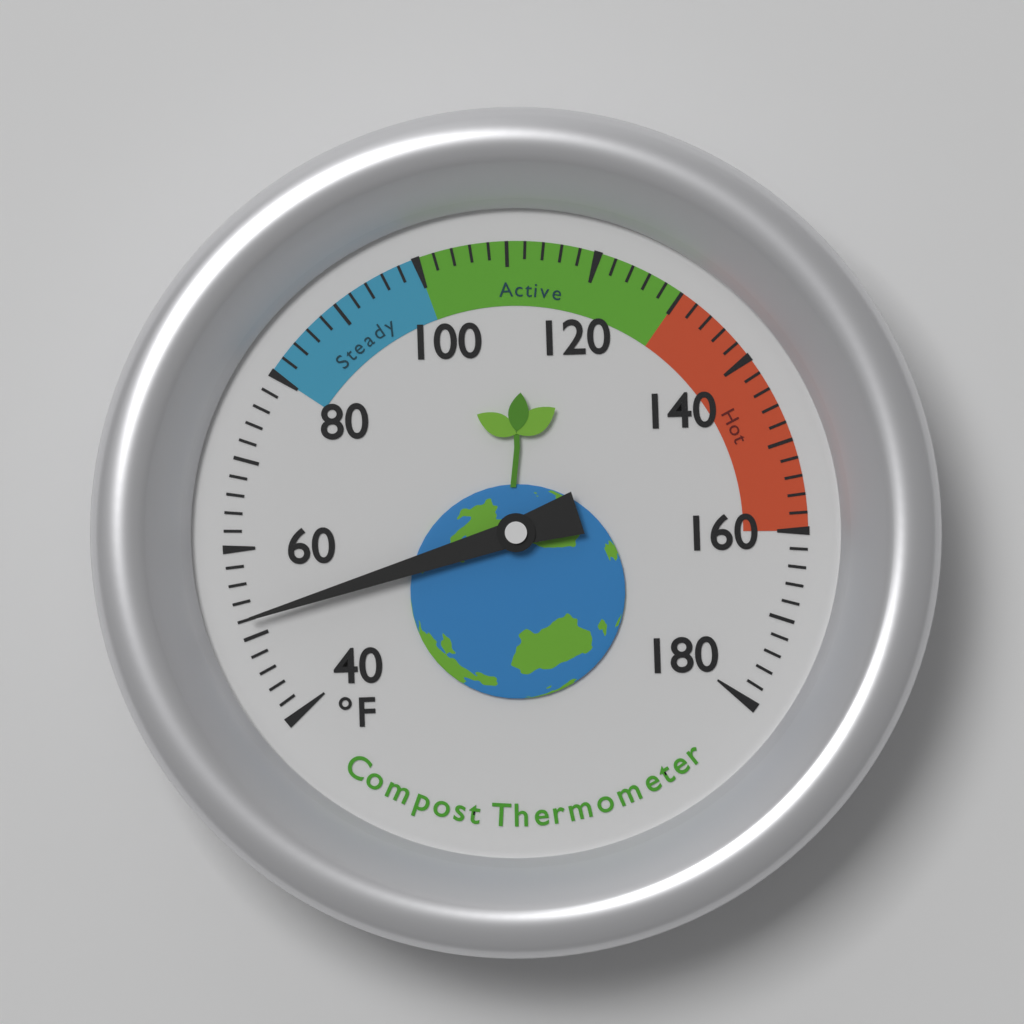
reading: 52 °F
